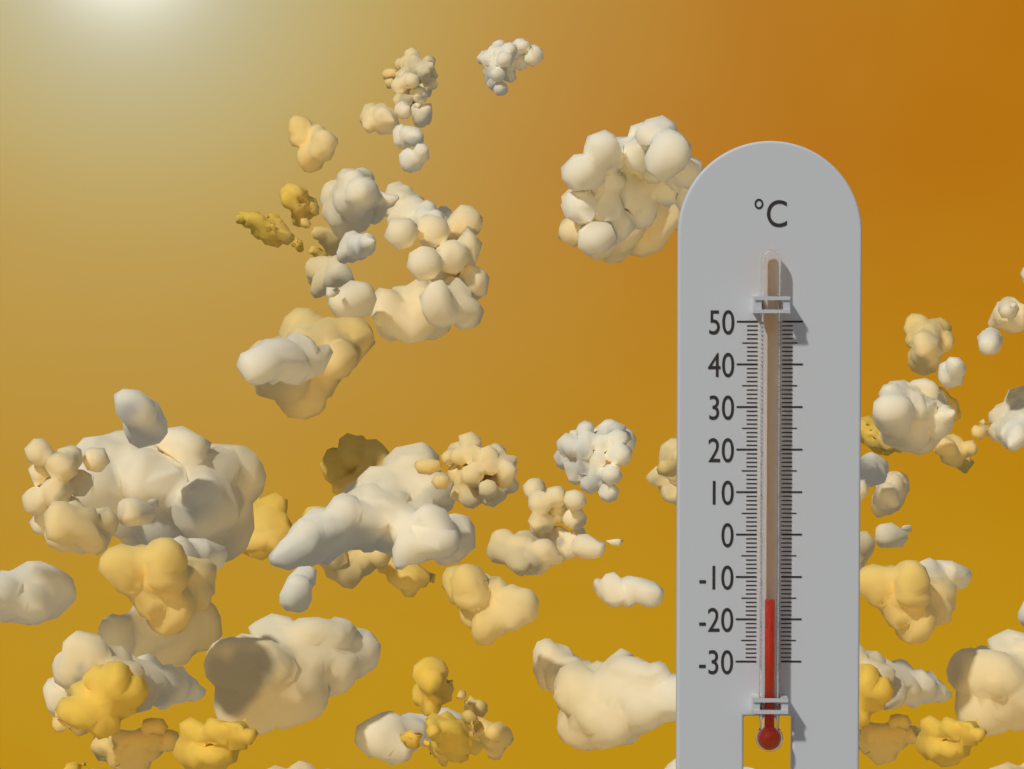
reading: -15 °C
